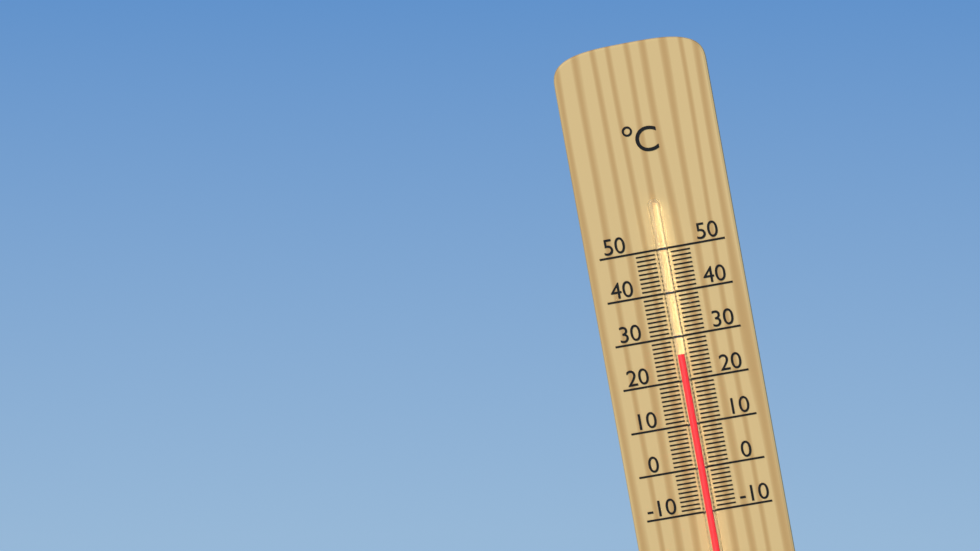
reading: 26 °C
